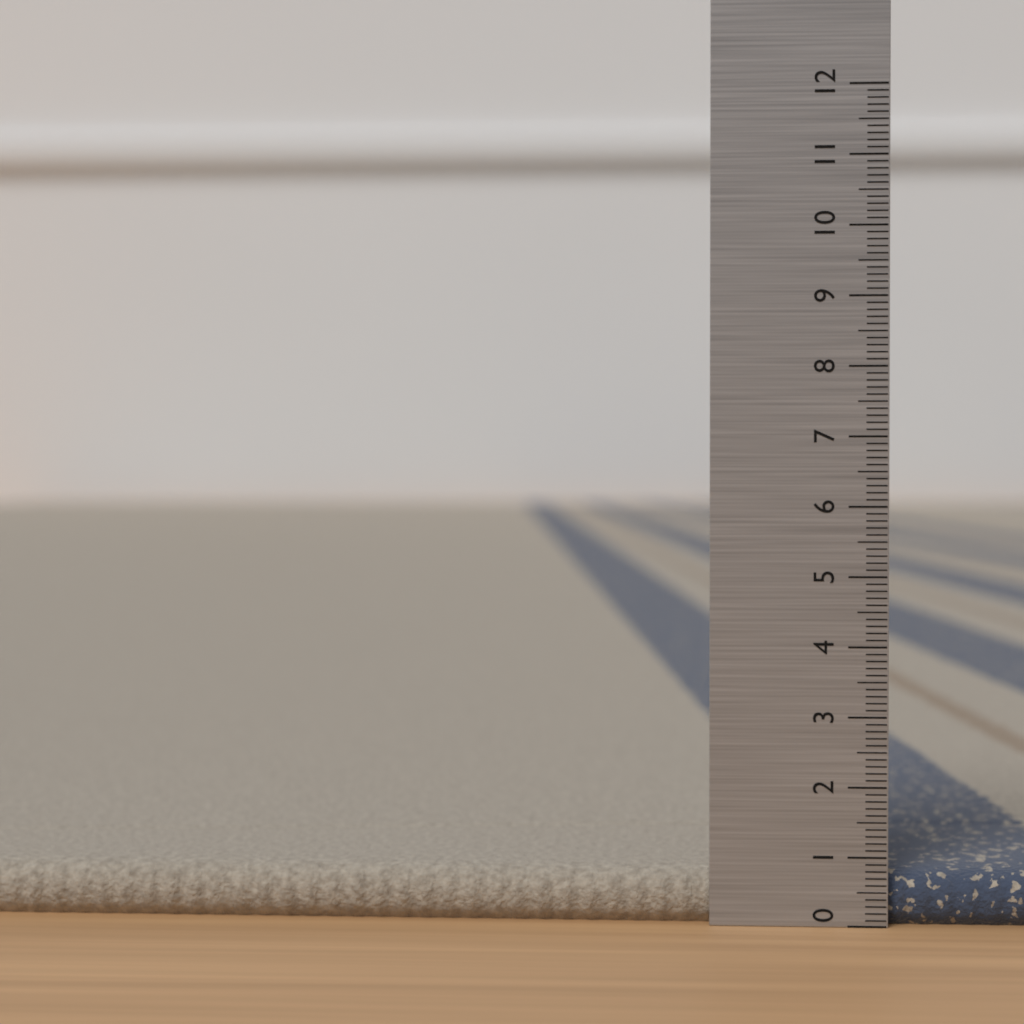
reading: 0.8 (no unit)
